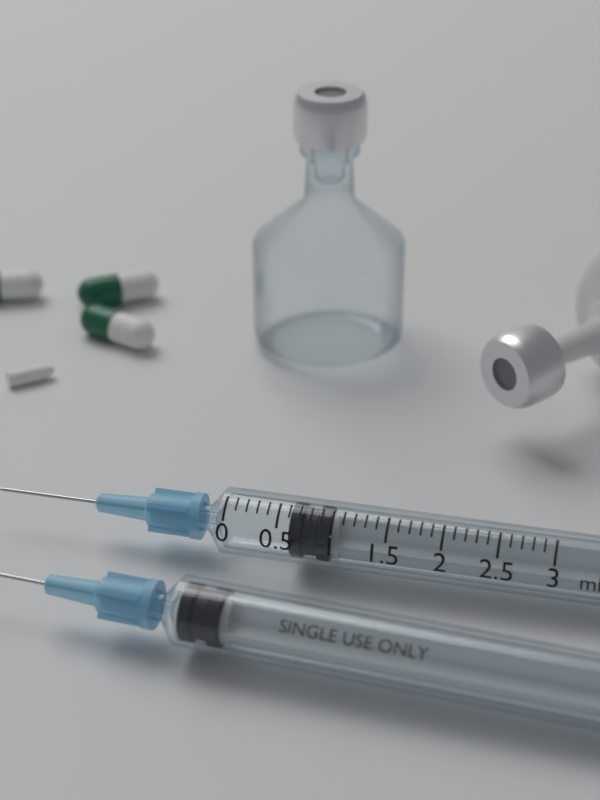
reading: 0.6 ml
